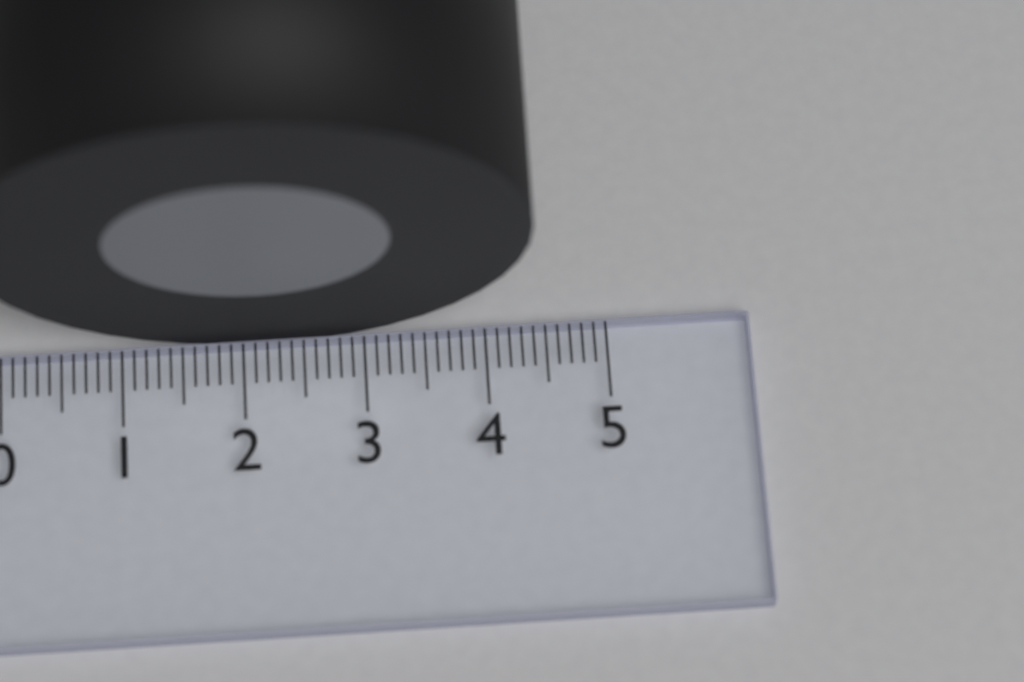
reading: 4.4 (no unit)
